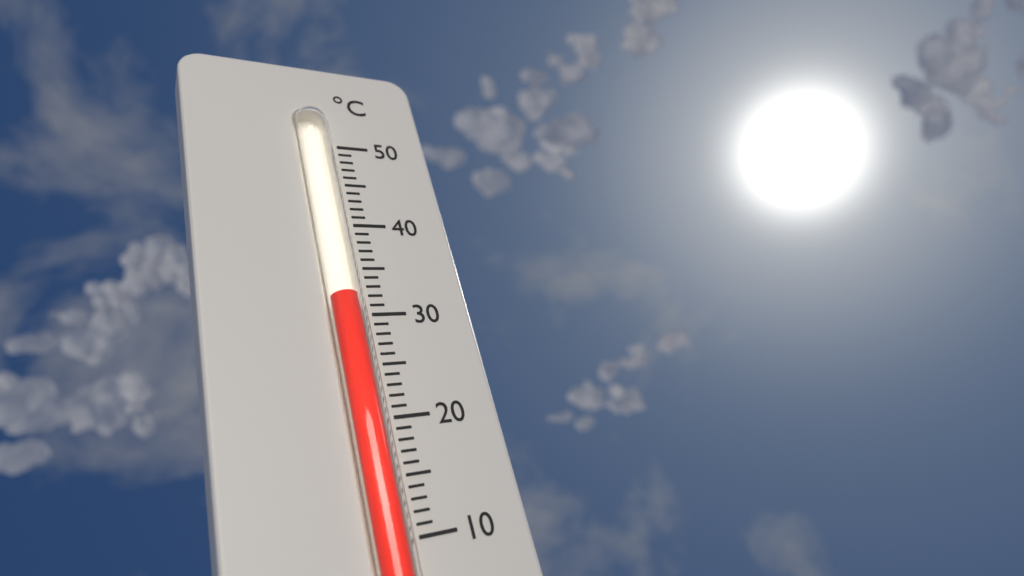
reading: 32 °C
